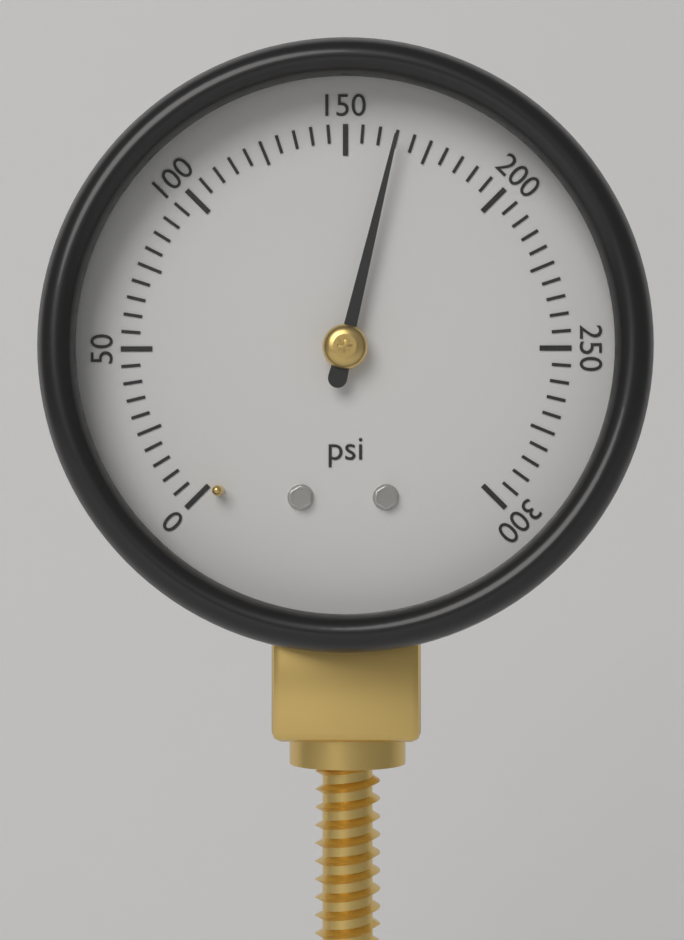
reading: 165 psi
